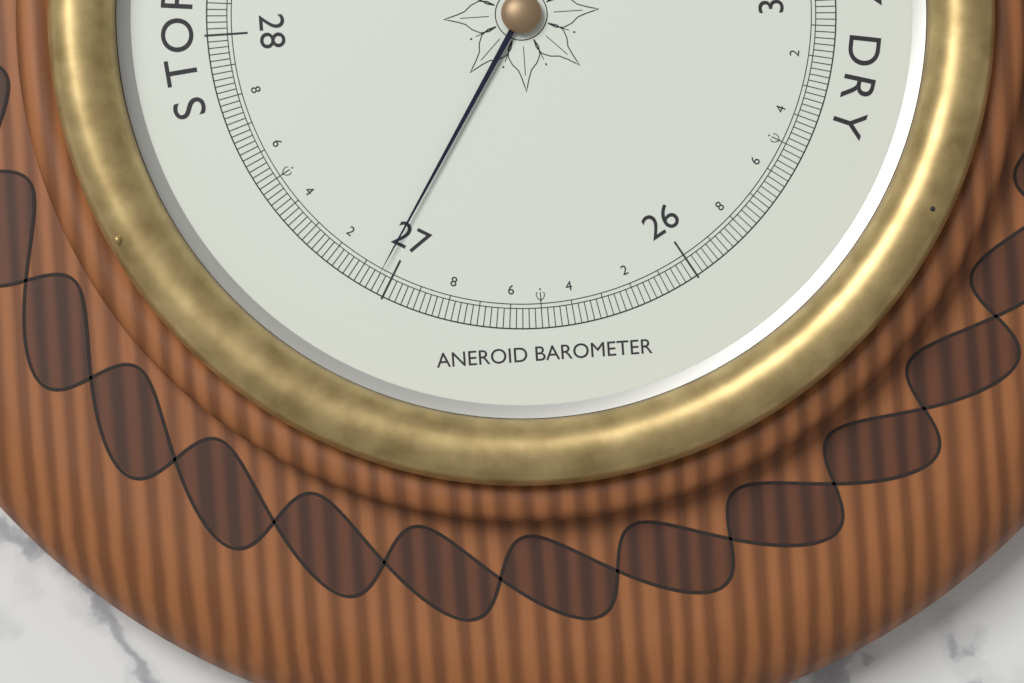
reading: 27.04 inHg
